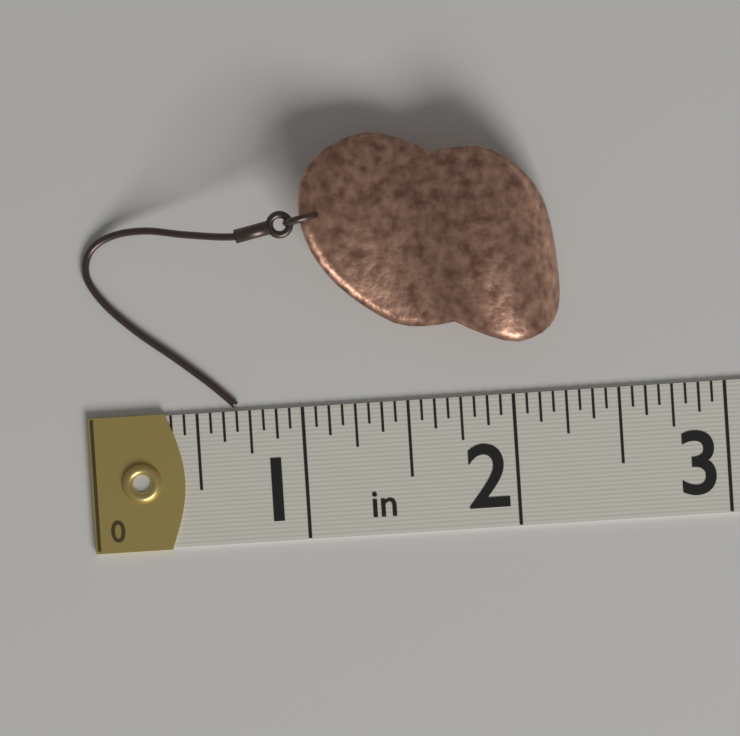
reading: 2.2500 in
